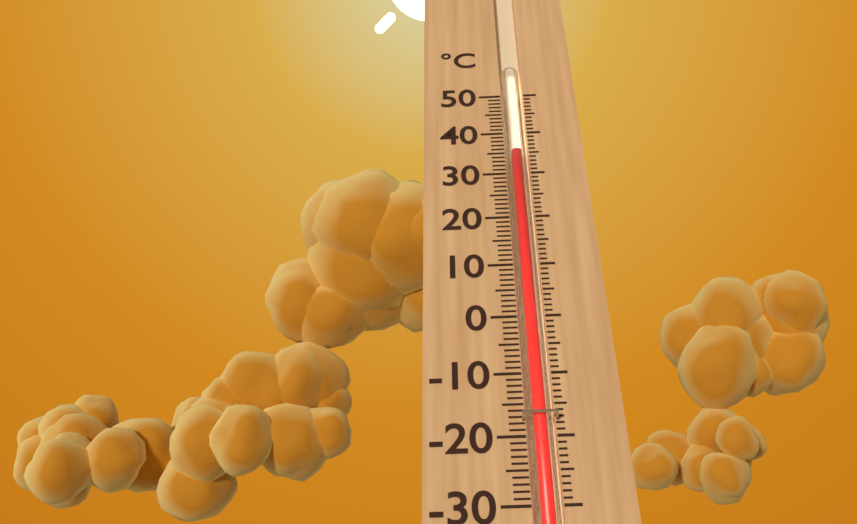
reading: 35 °C
